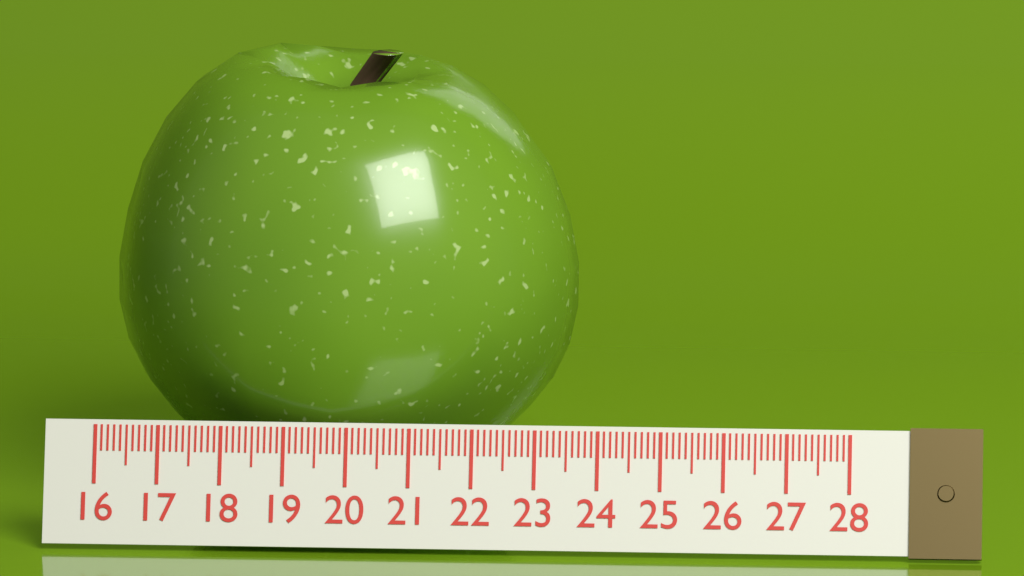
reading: 23.5 (no unit)
